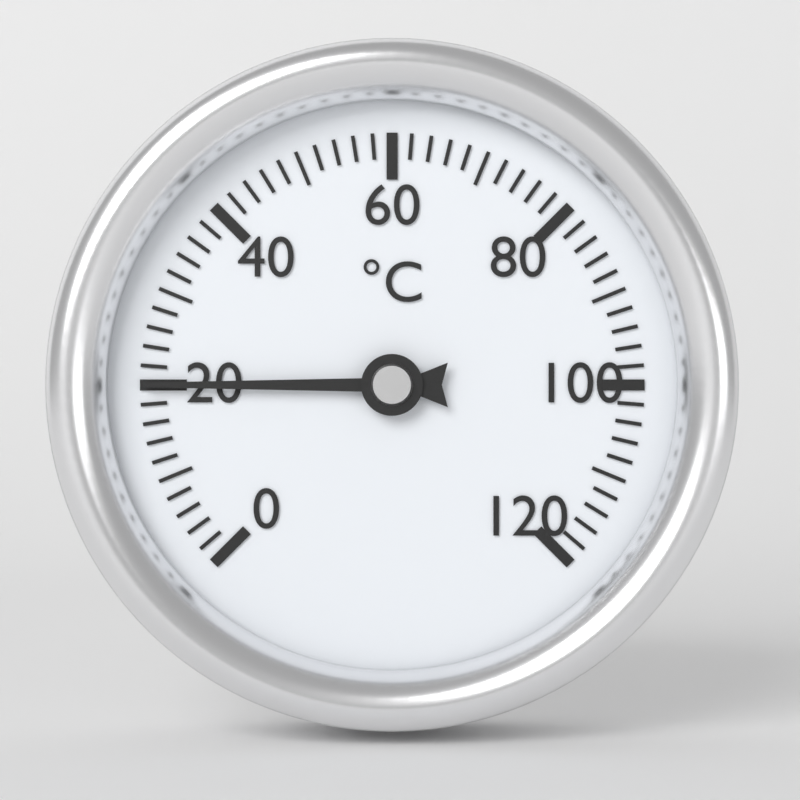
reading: 20 °C
